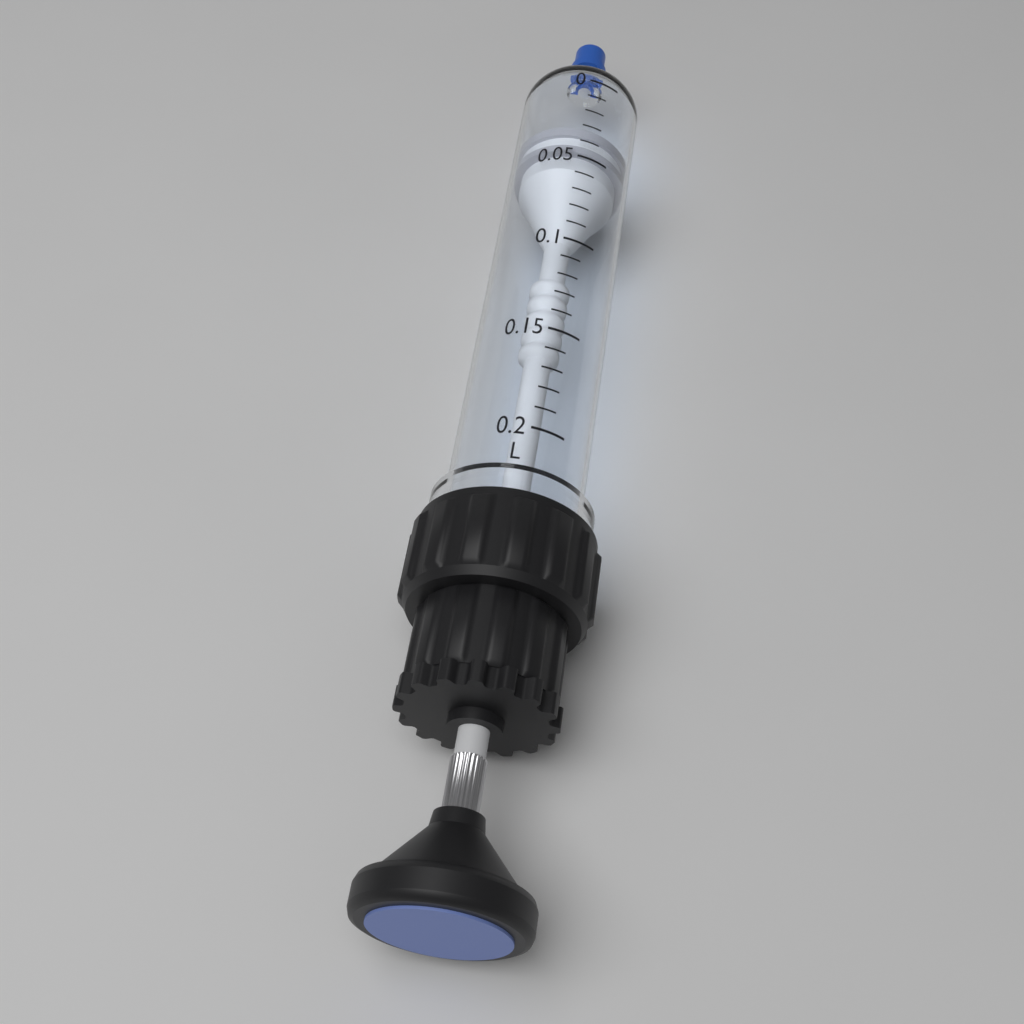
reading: 0.03 L
